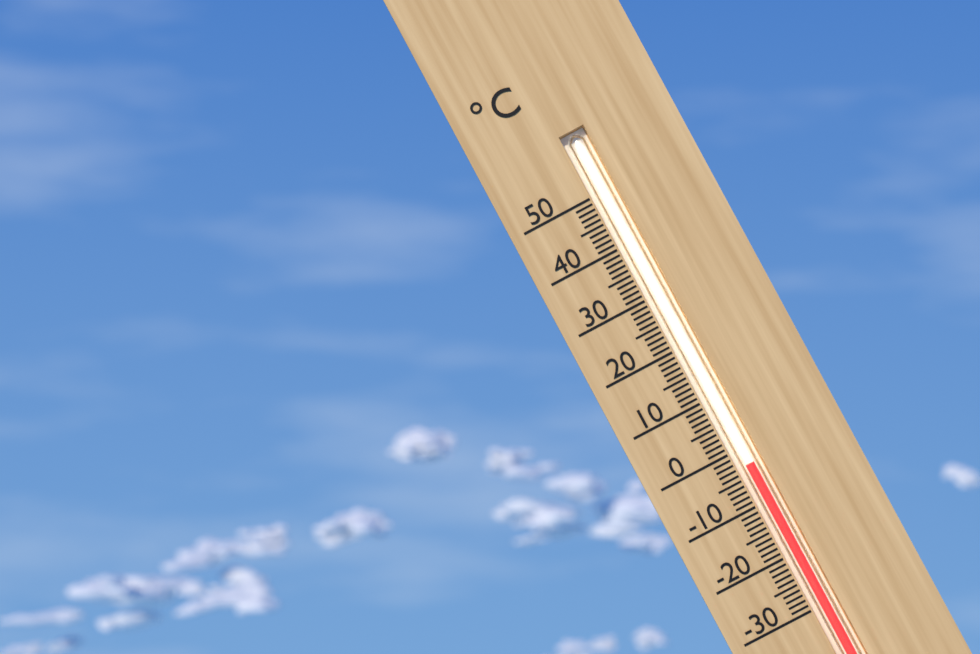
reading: -3 °C
